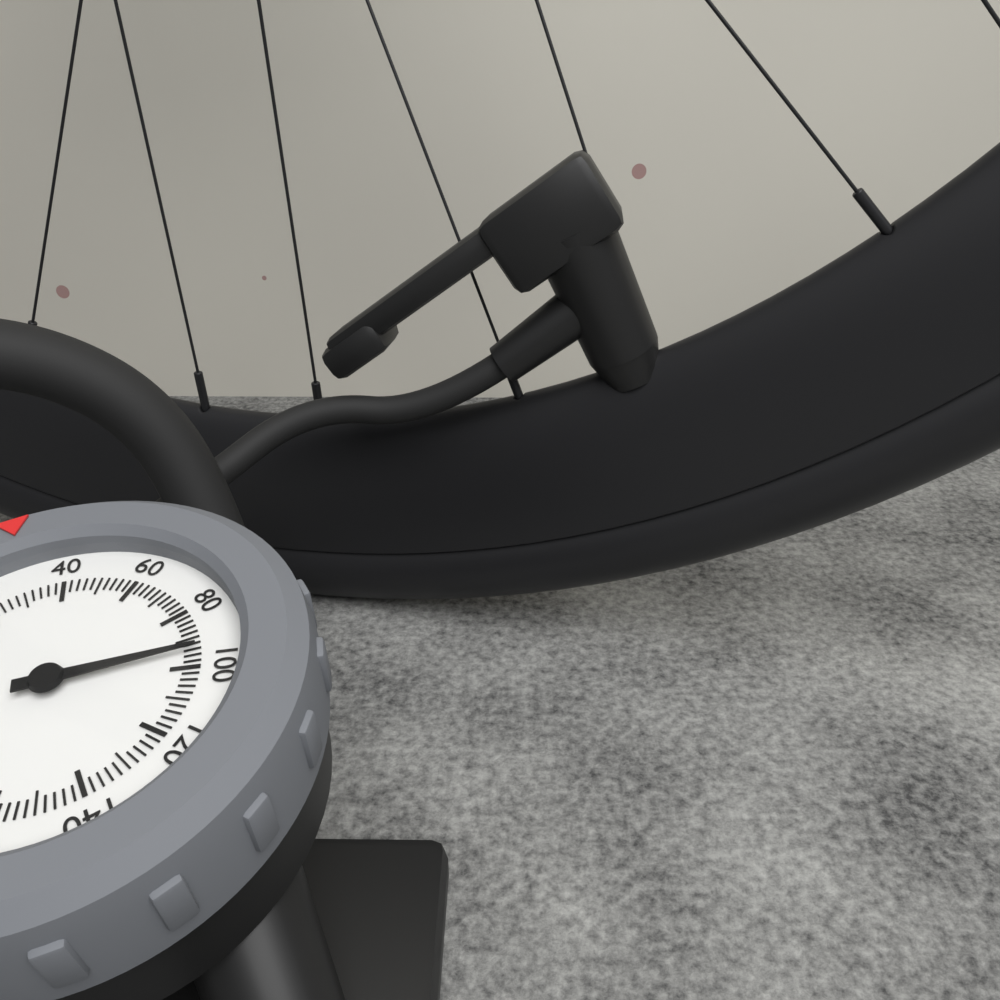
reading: 94 psi
